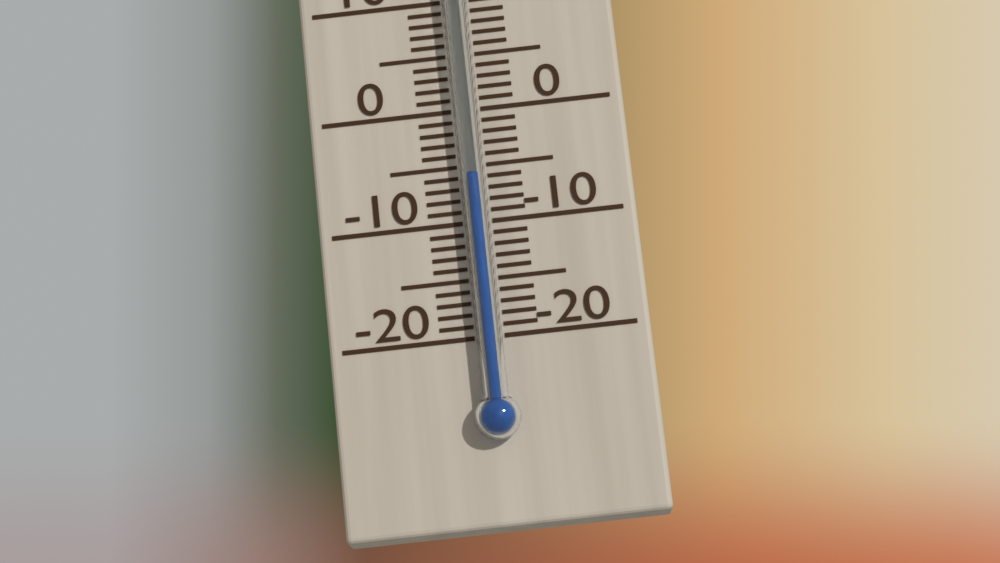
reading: -6 °C
